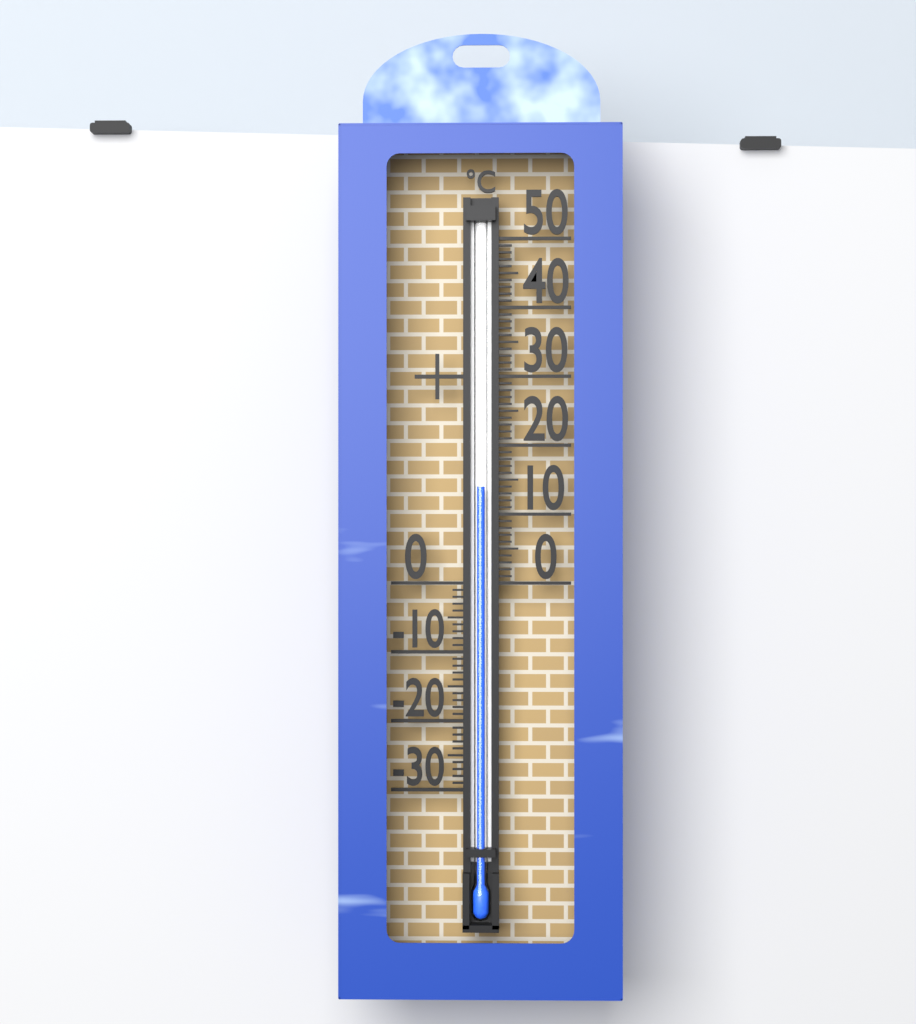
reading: 14 °C
